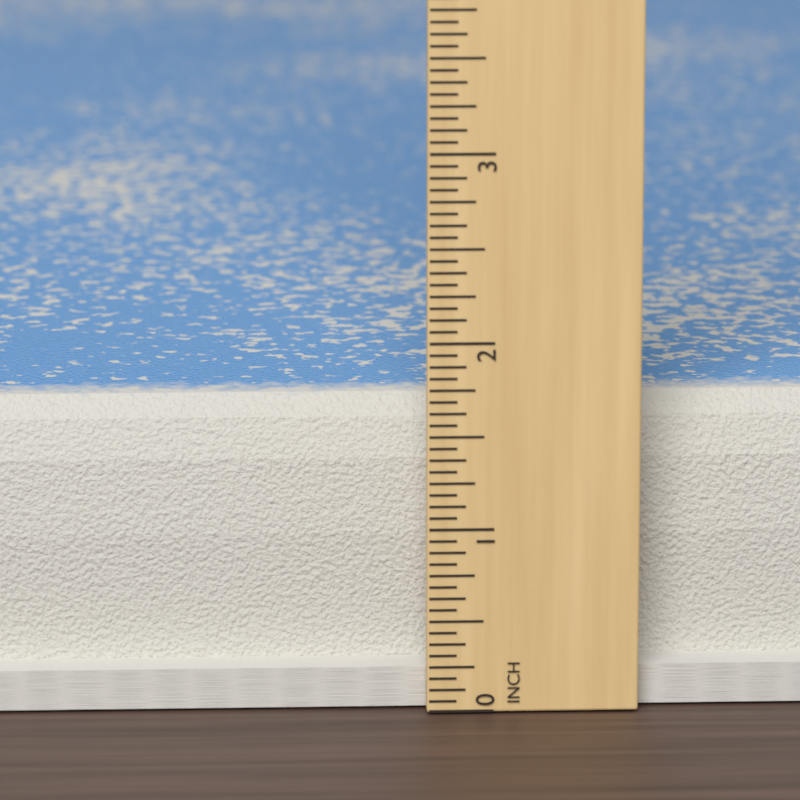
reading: 1.6250 in
